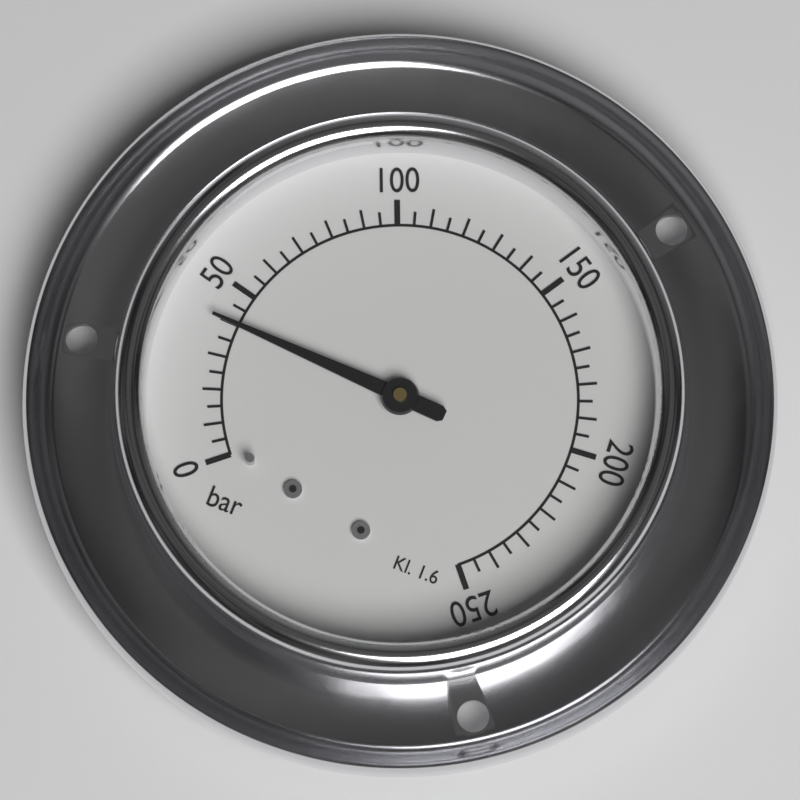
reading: 40 bar
